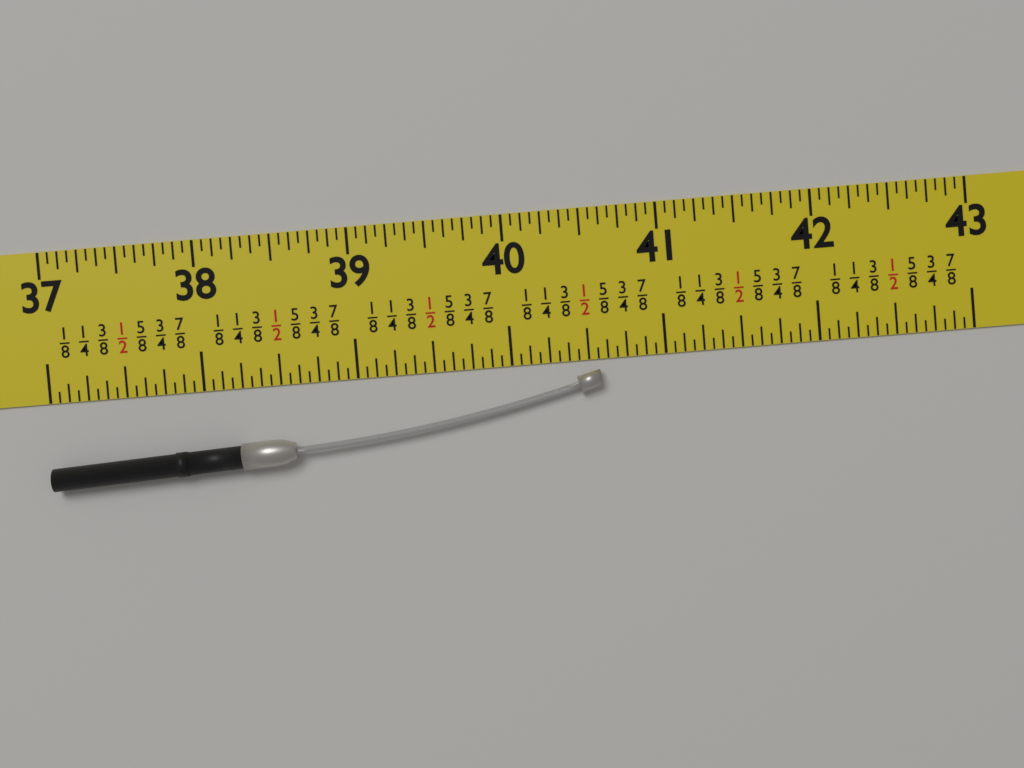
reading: 40.5625 in
